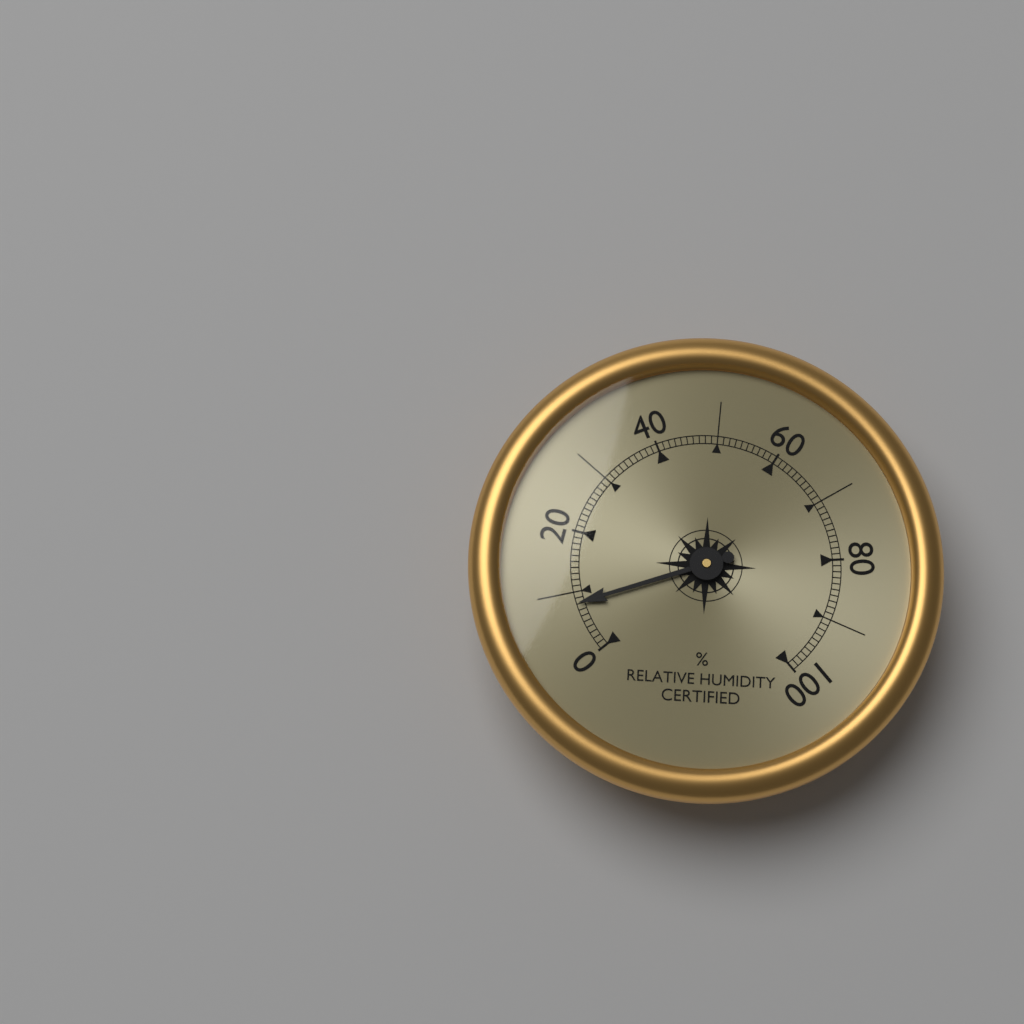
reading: 8 %
